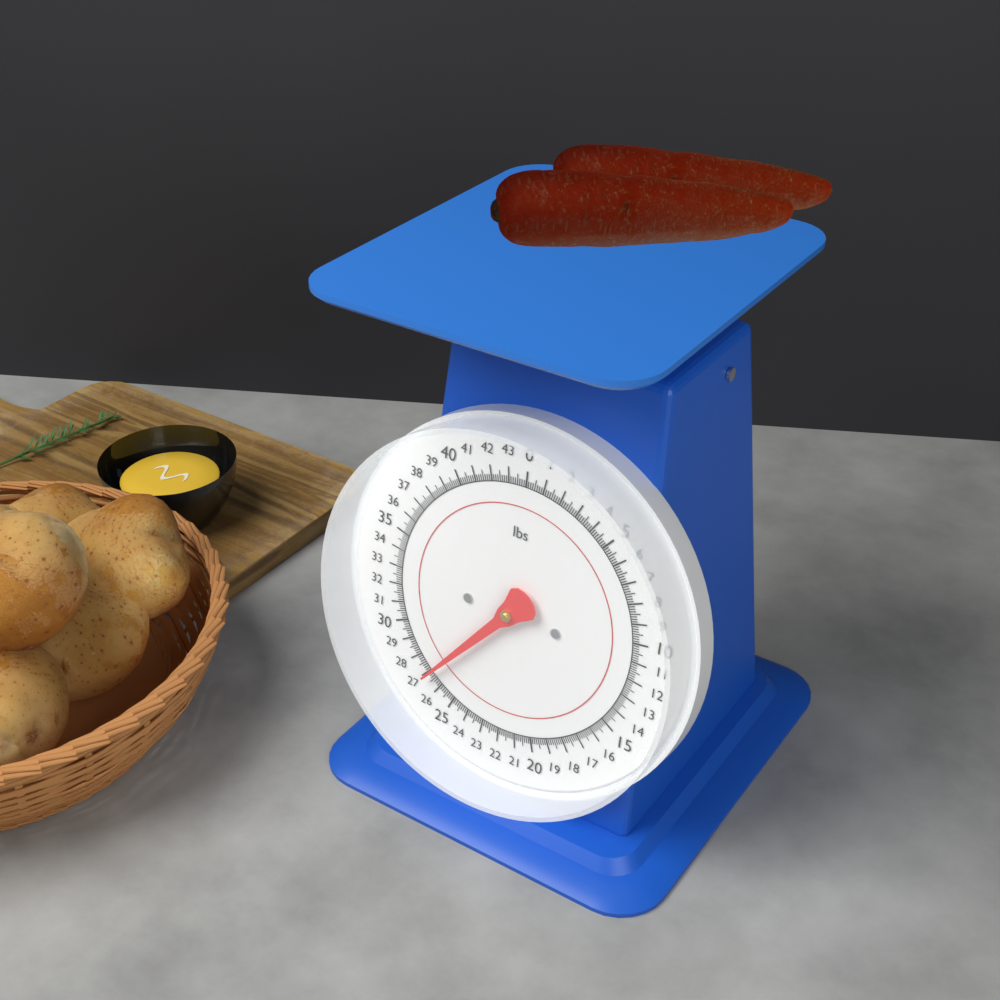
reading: 26.875 lbs
